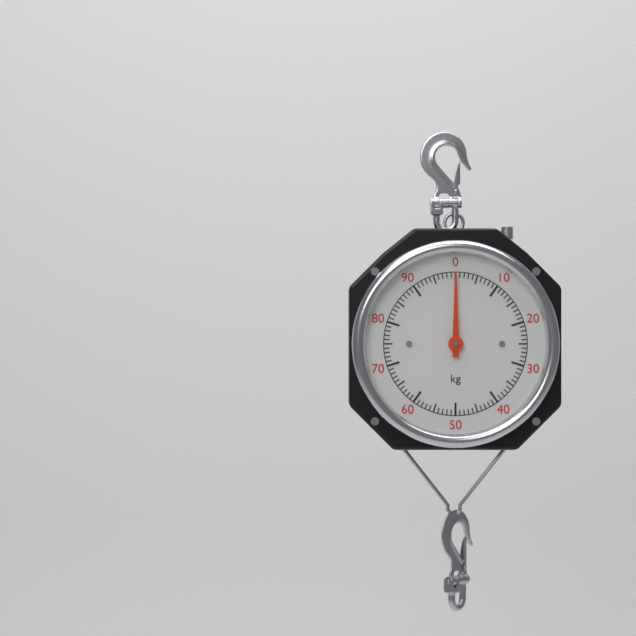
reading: 0 kg
